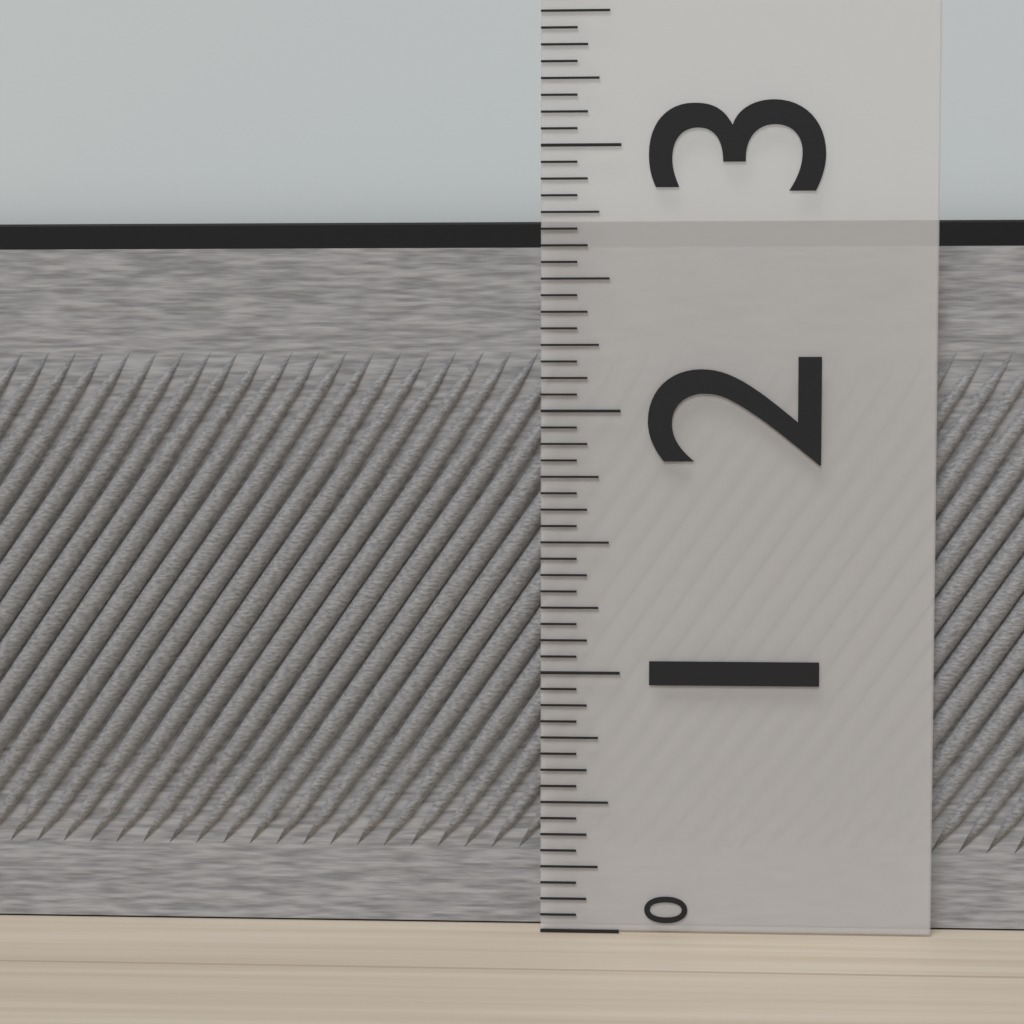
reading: 2.6250 (no unit)
